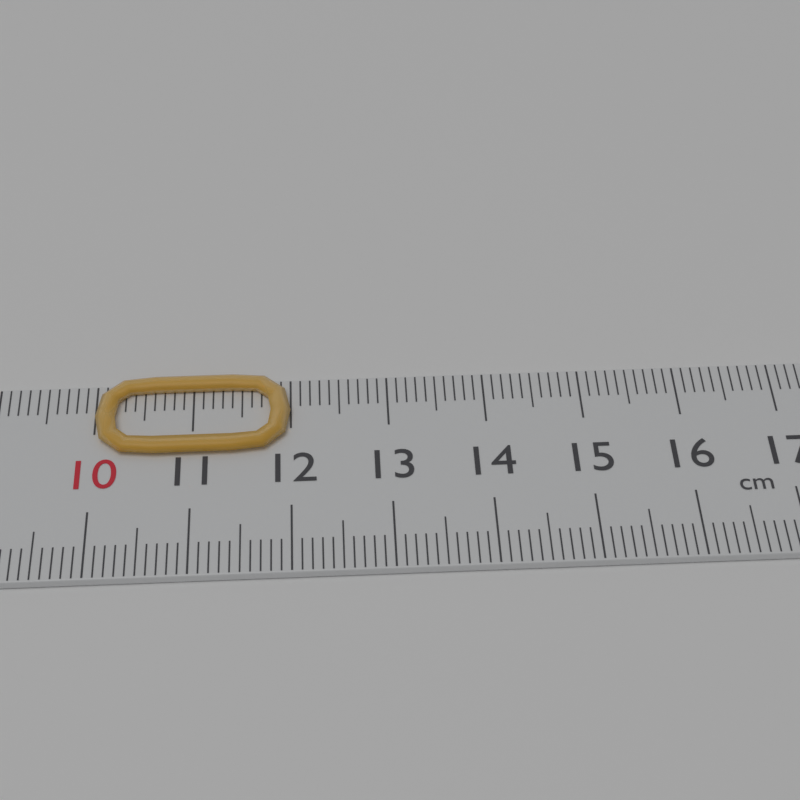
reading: 12.0 cm
